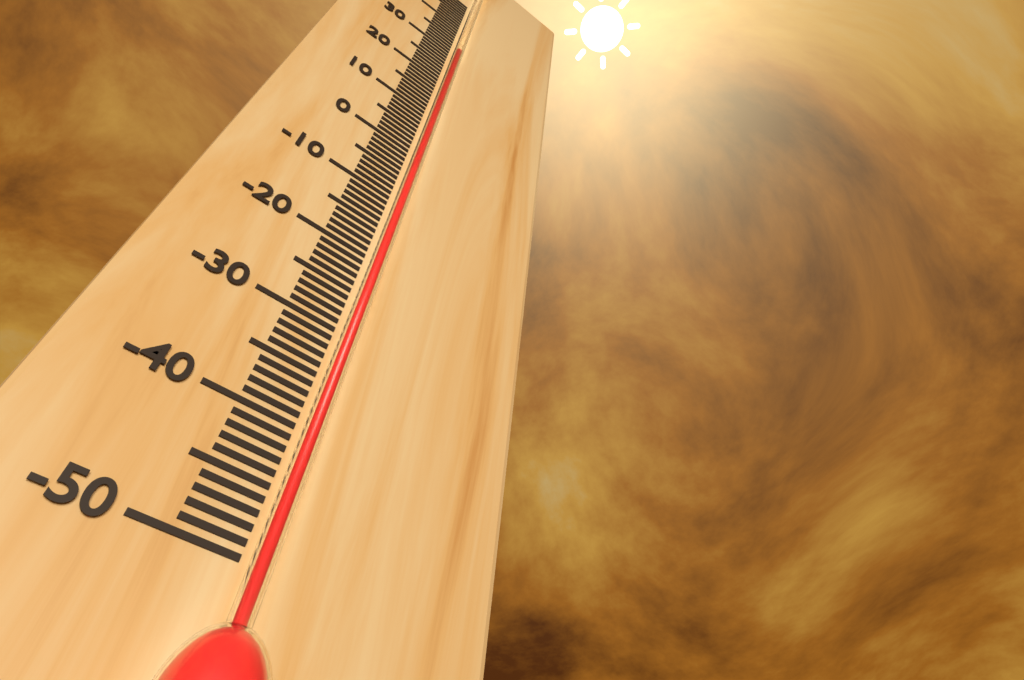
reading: 30 °C
